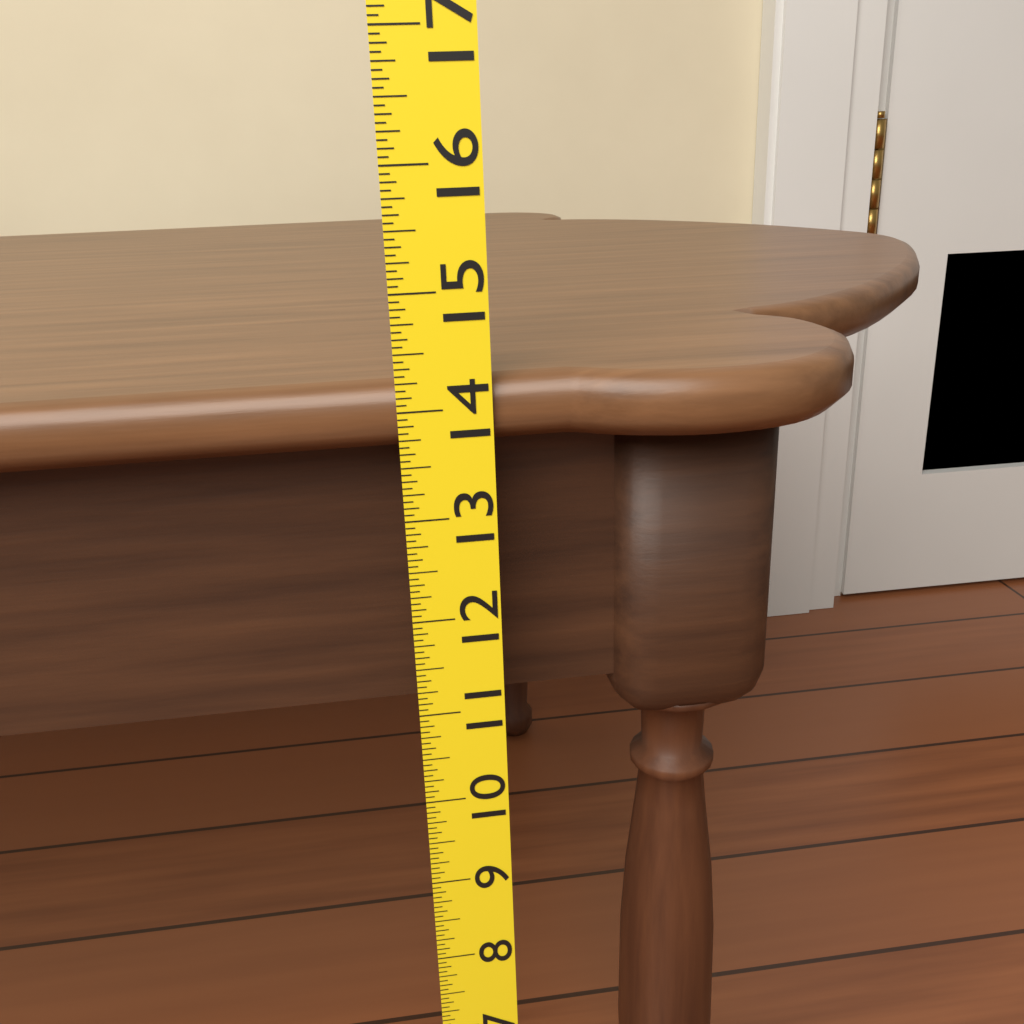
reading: 14.2500 (no unit)
